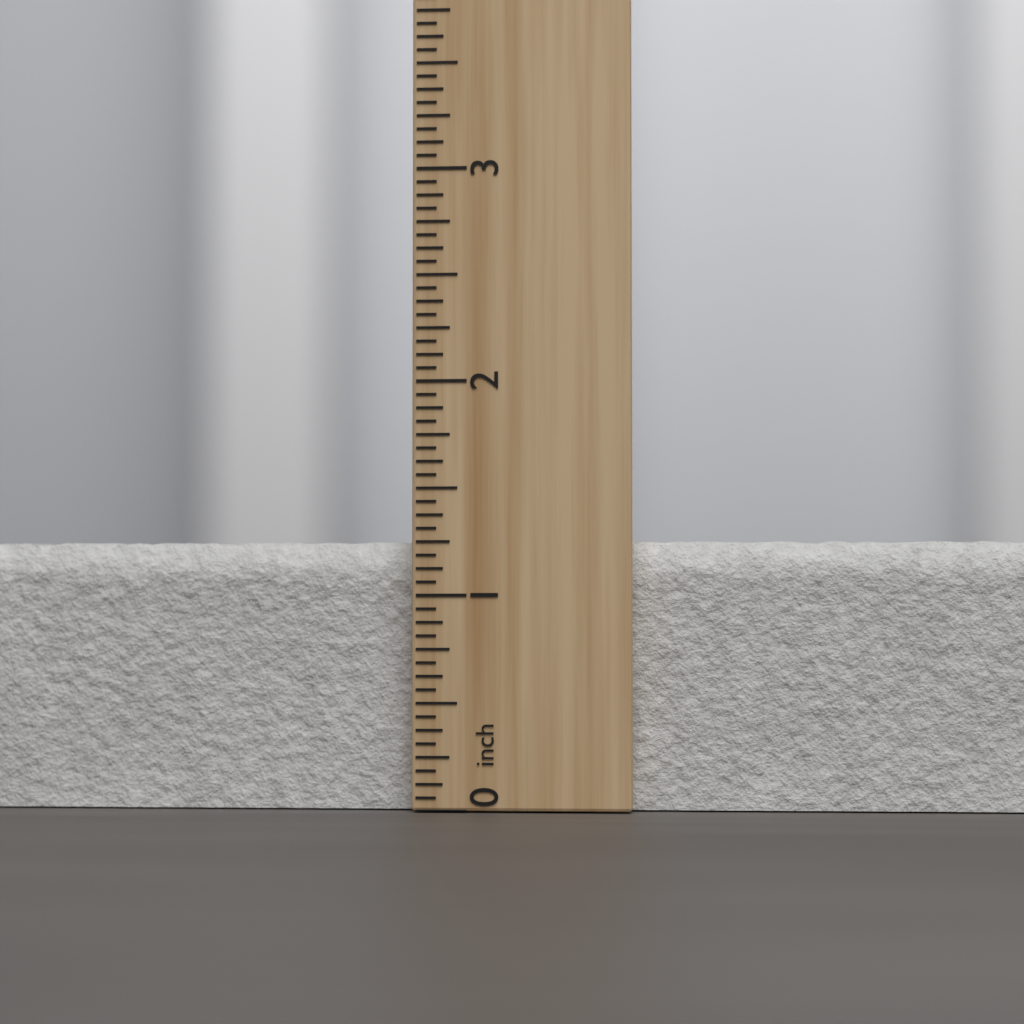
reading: 1.2500 inch
